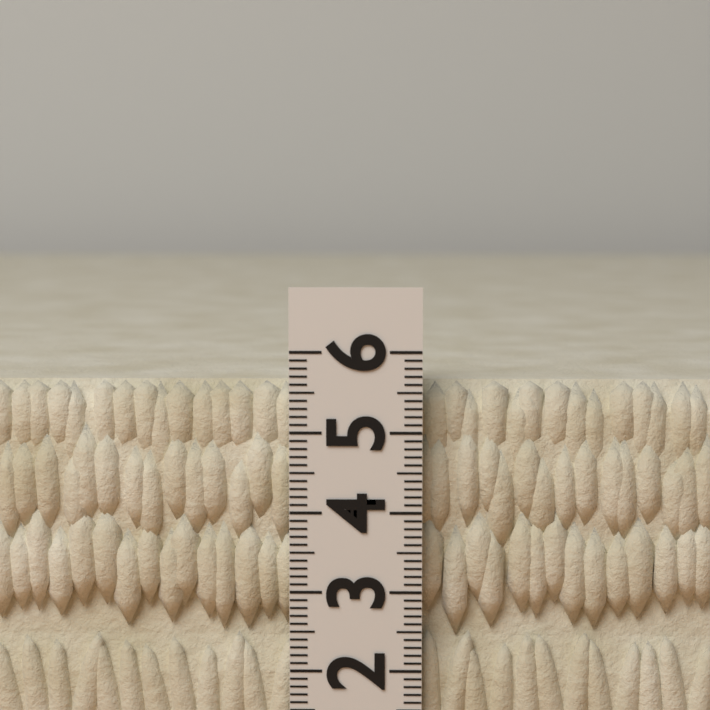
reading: 5.6 (no unit)
